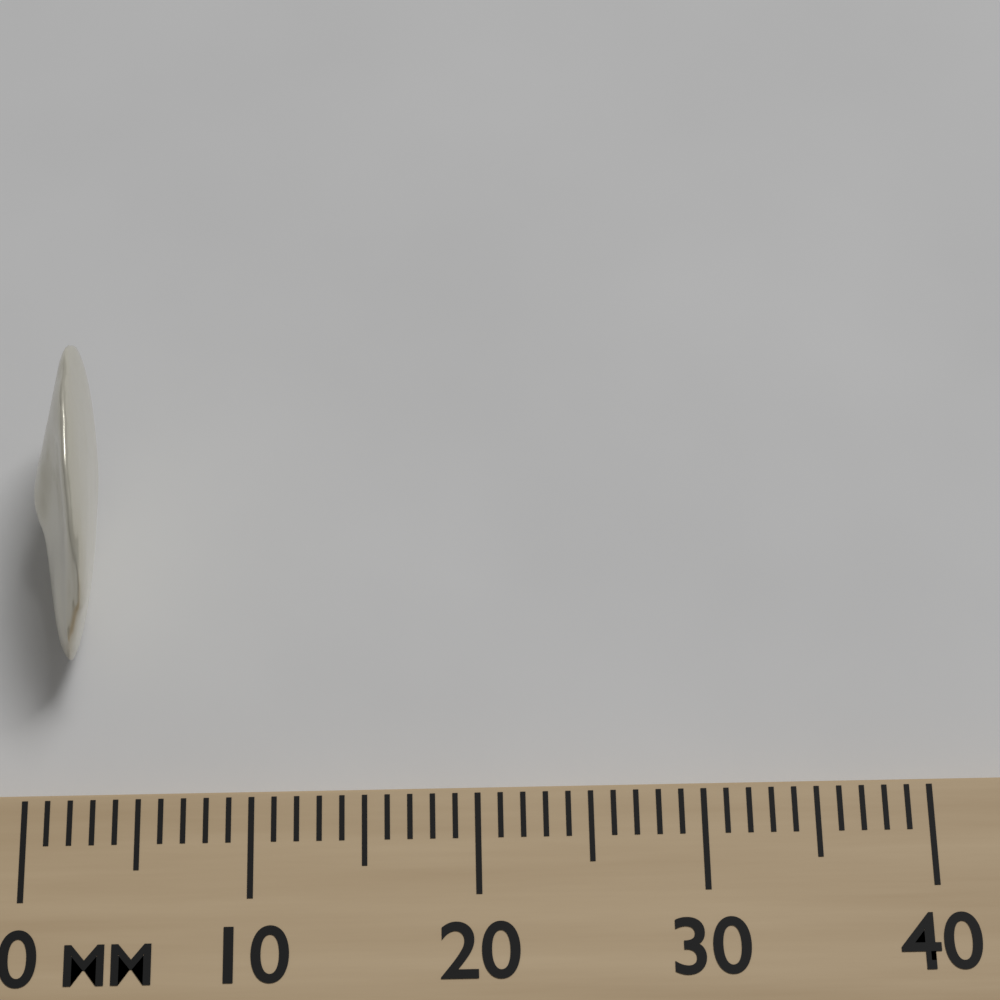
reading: 3 mm
